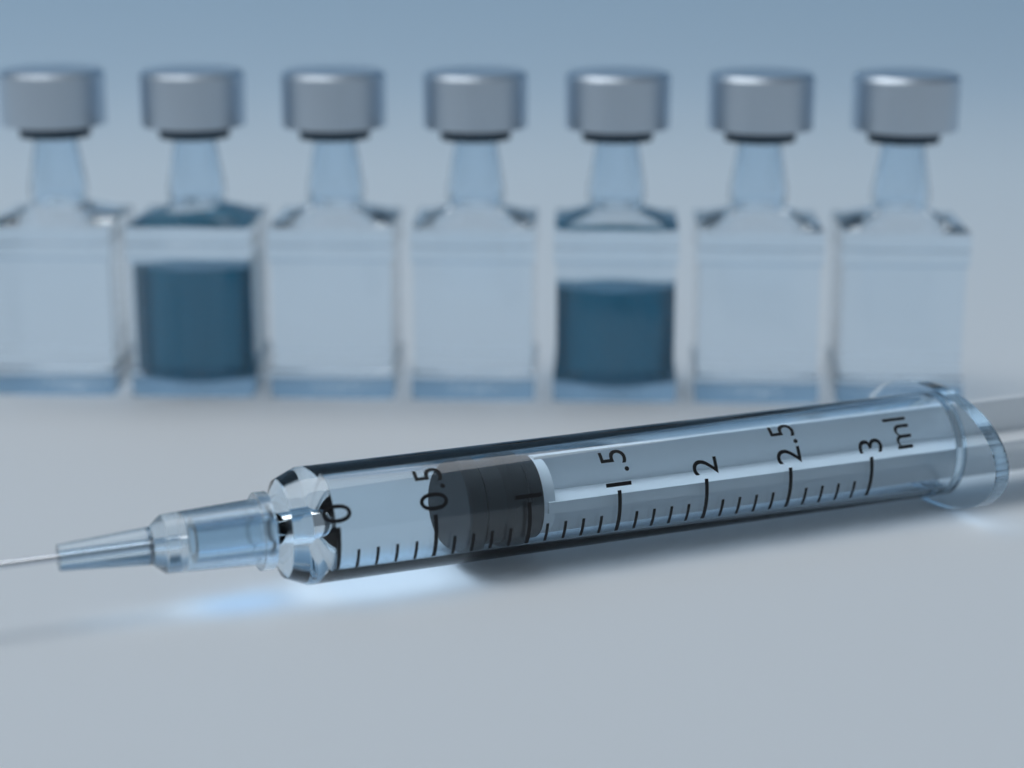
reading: 0.7 ml
